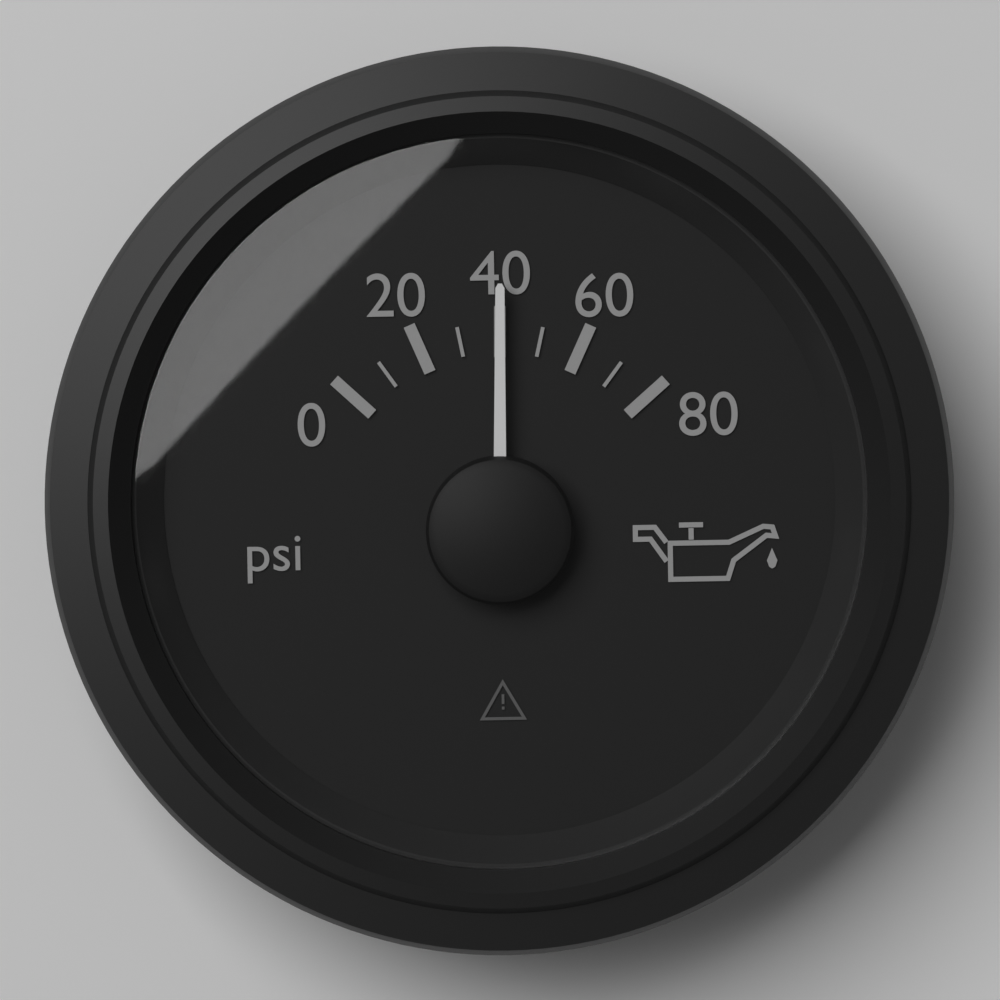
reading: 40 psi
